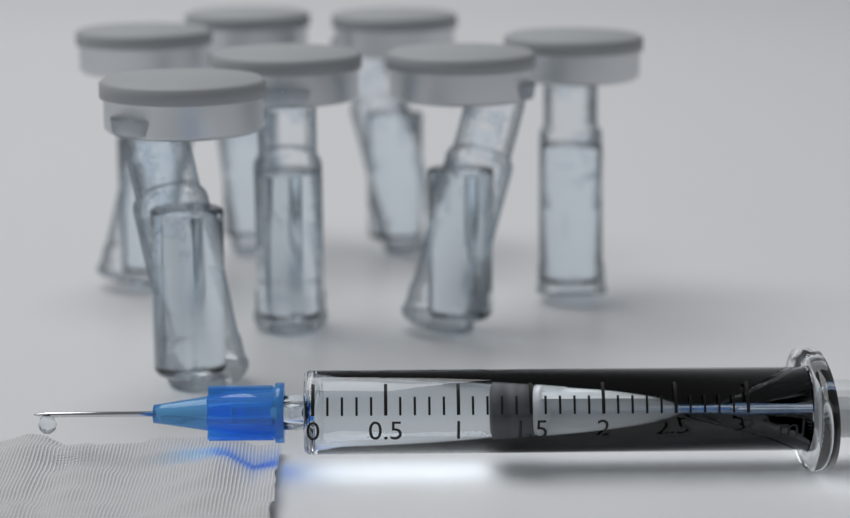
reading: 1.2 ml
